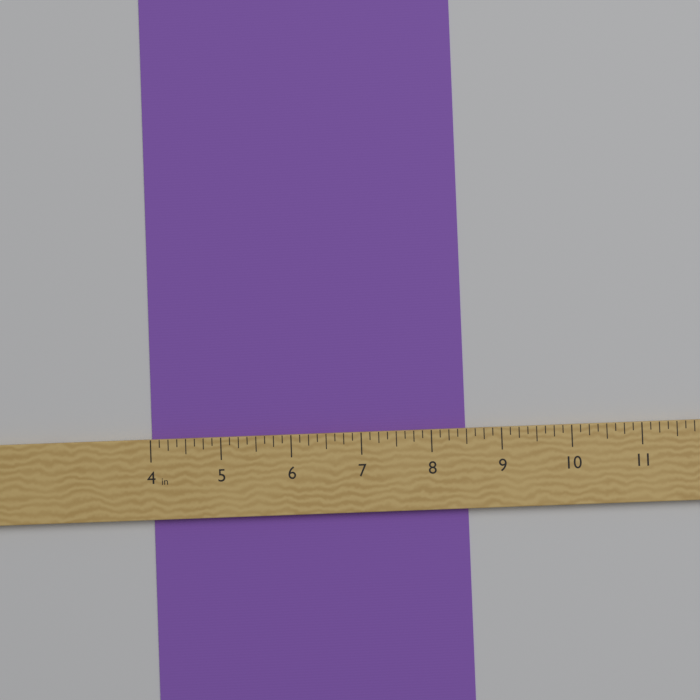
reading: 8.500 in
